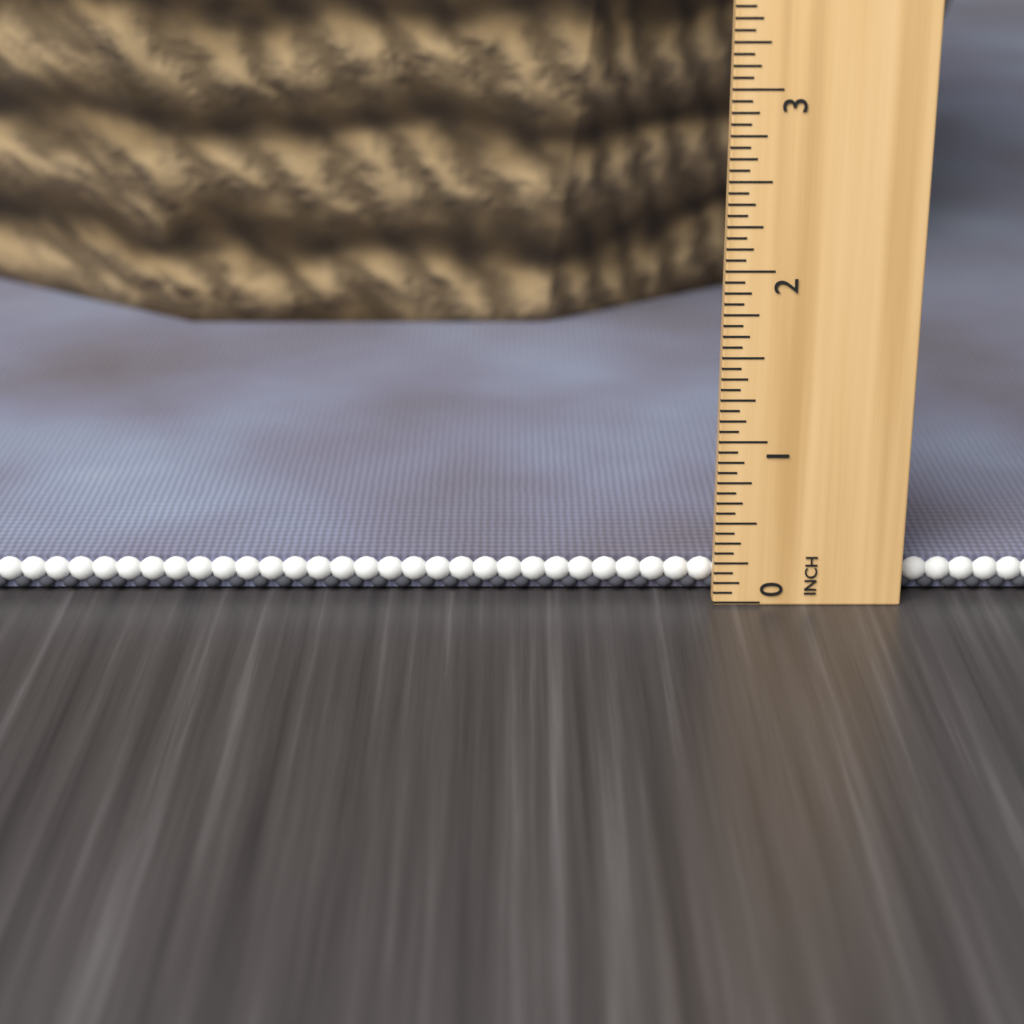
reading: 0.2000 in
